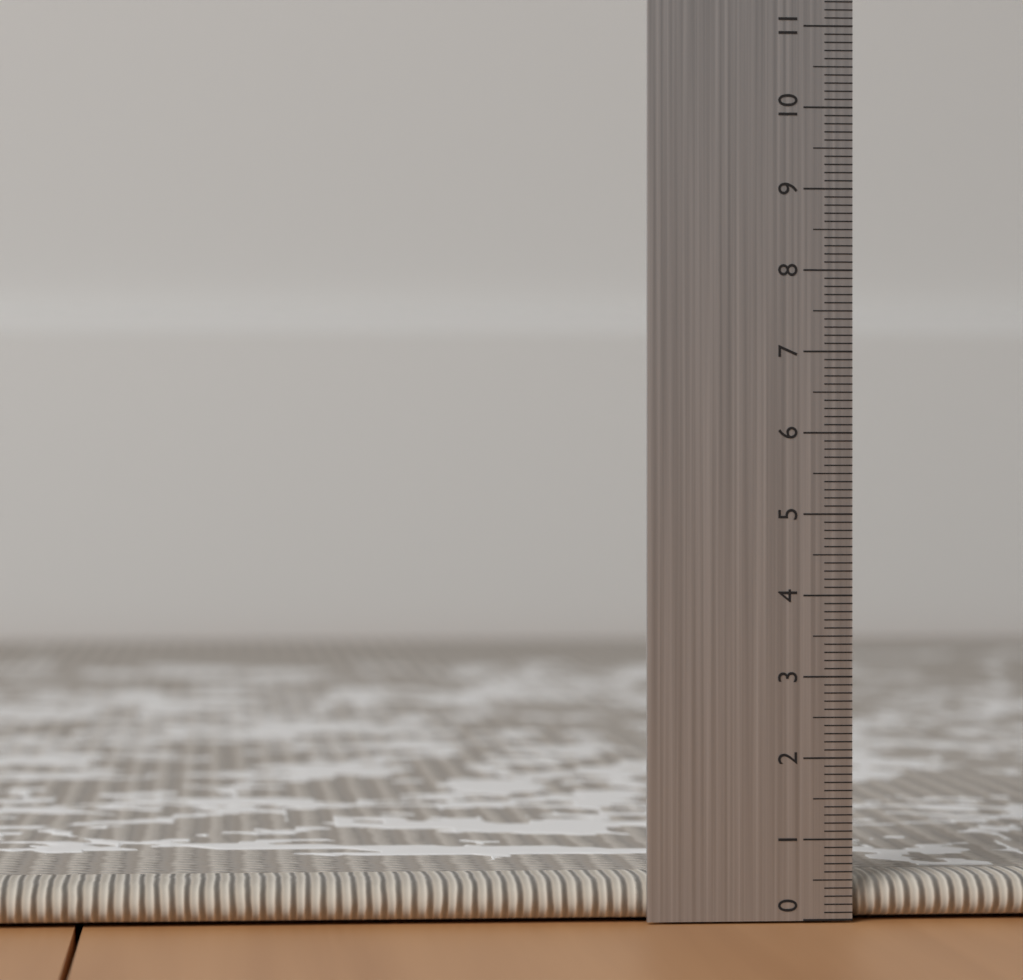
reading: 0.5 (no unit)
